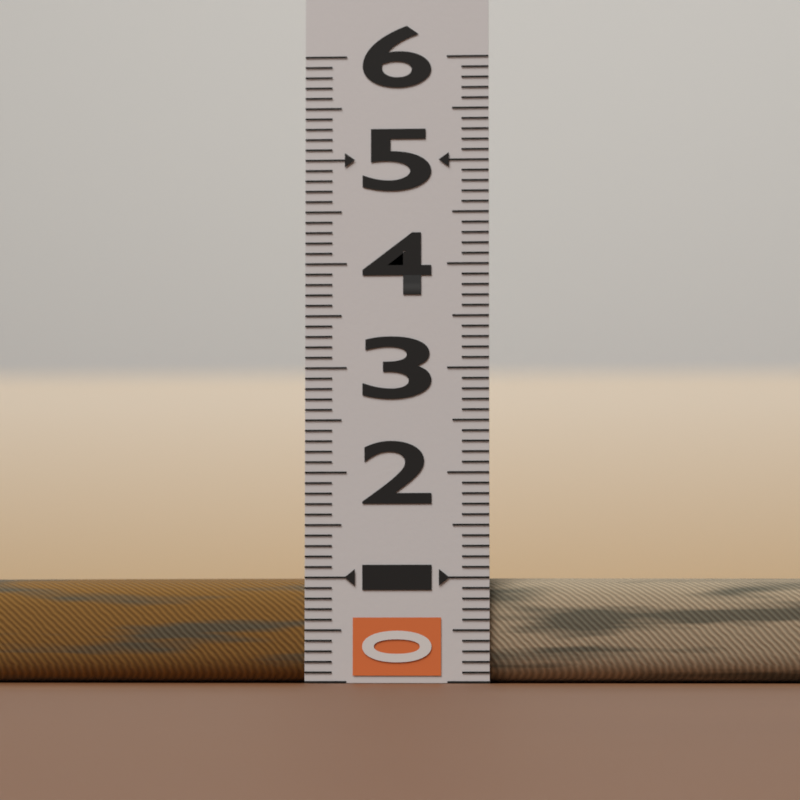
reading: 1.0 (no unit)
